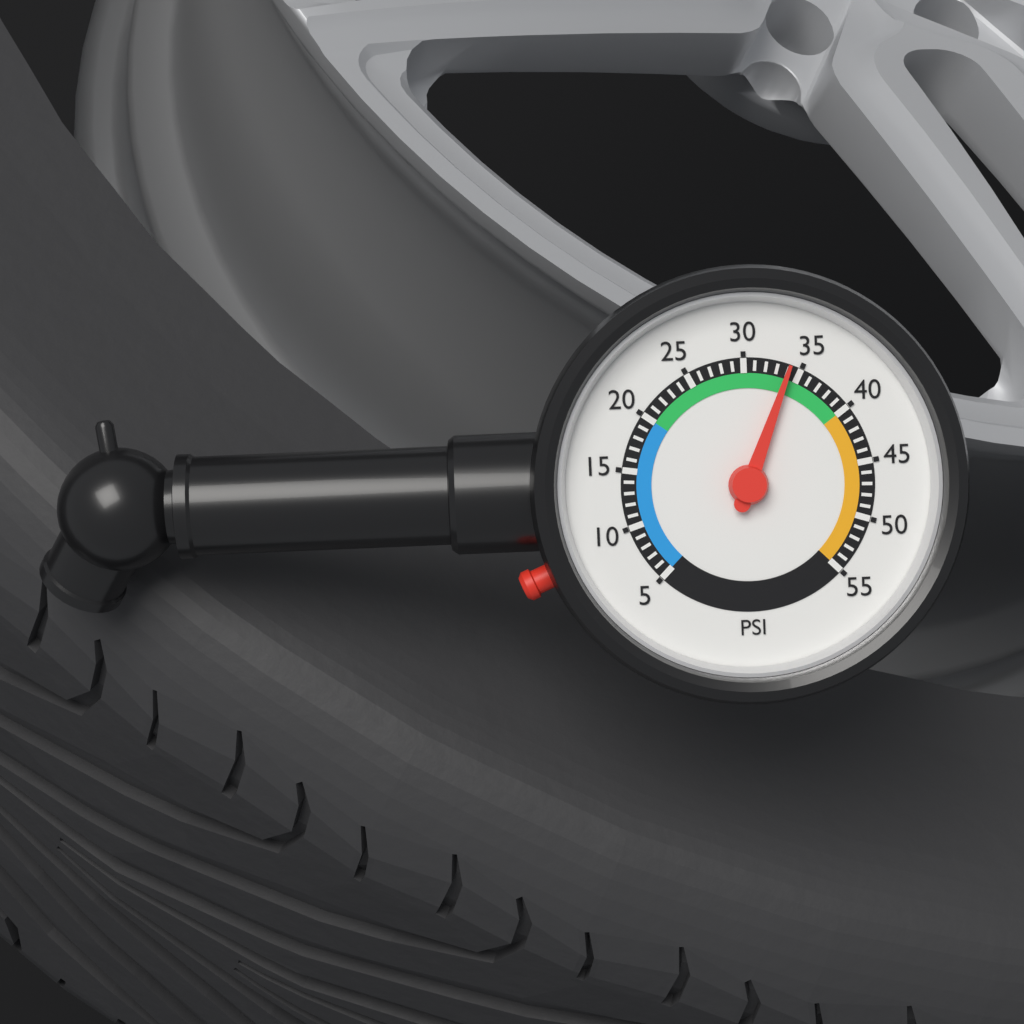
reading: 34 psi
